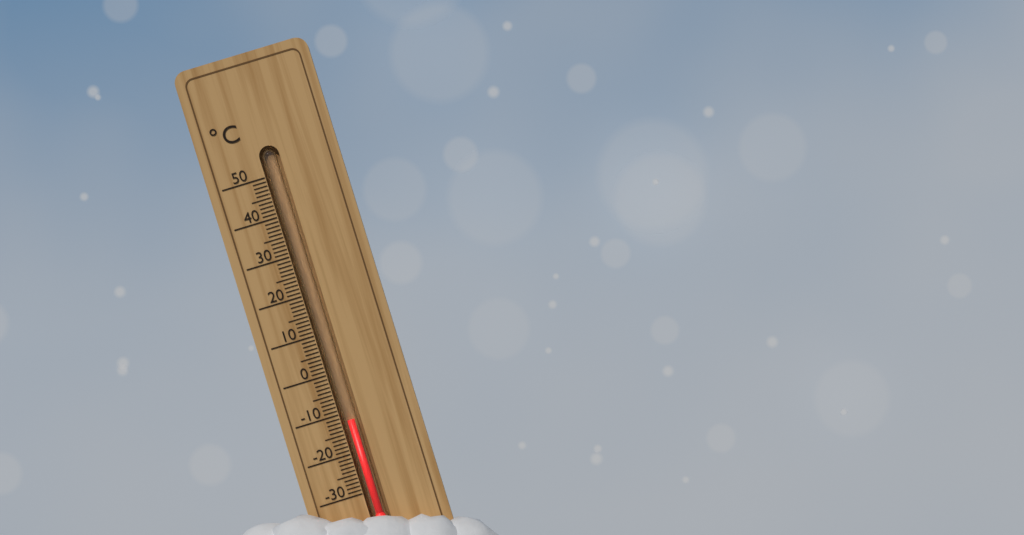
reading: -12 °C
